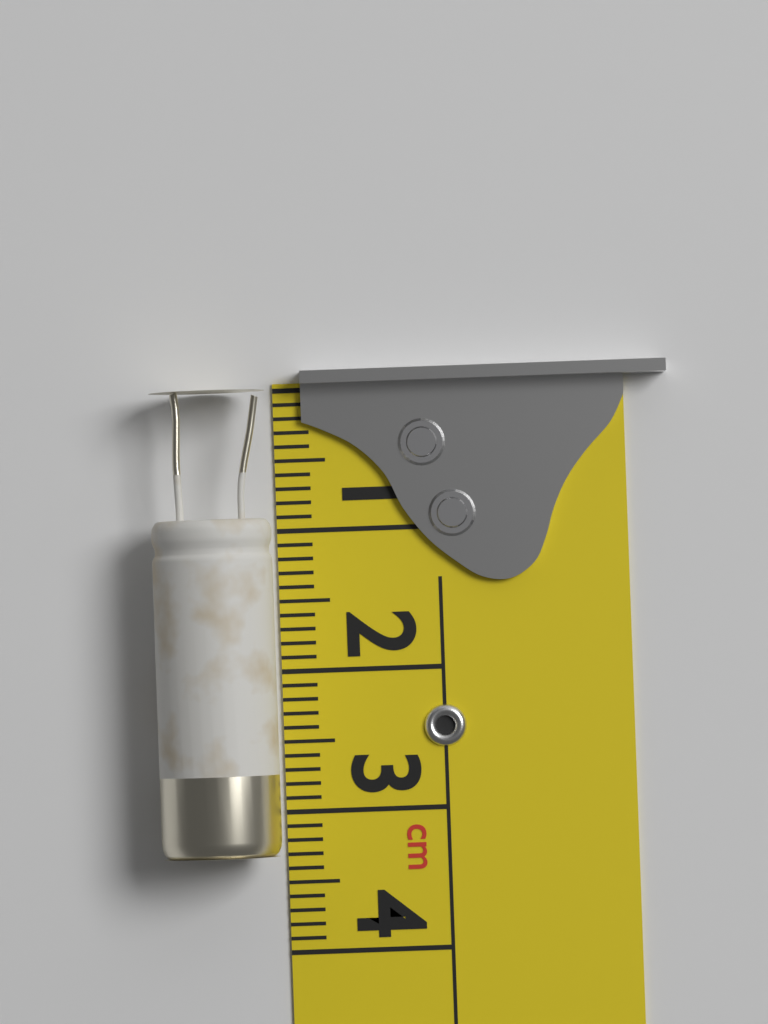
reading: 3.3 cm
